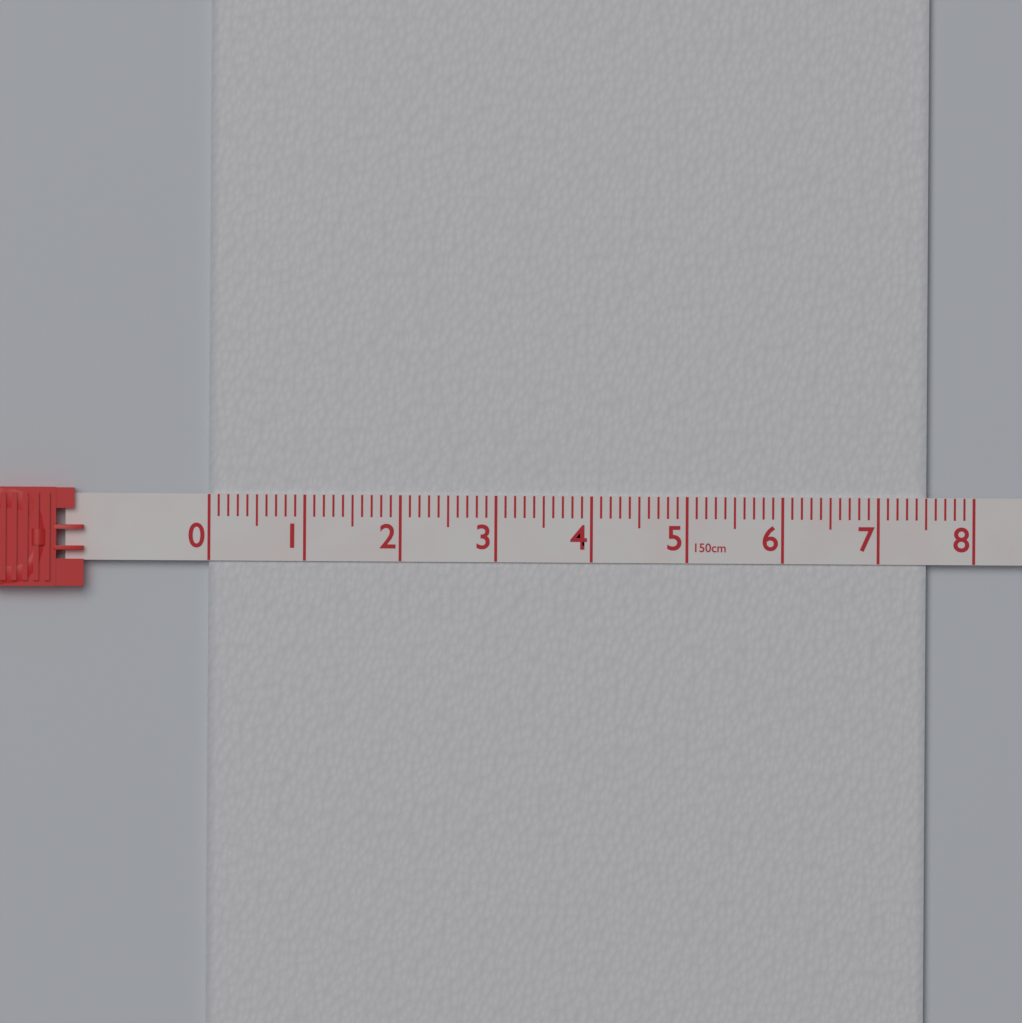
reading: 7.5 cm
